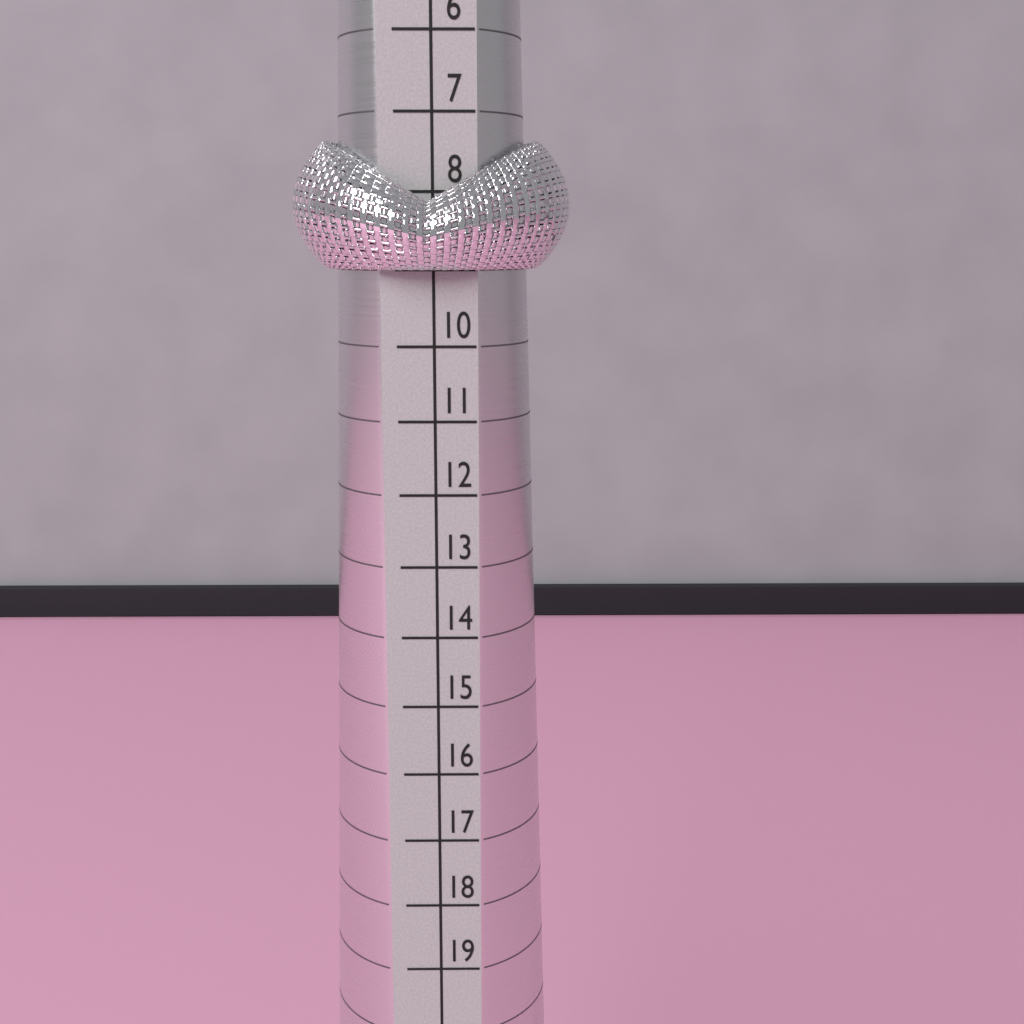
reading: 9 (no unit)
